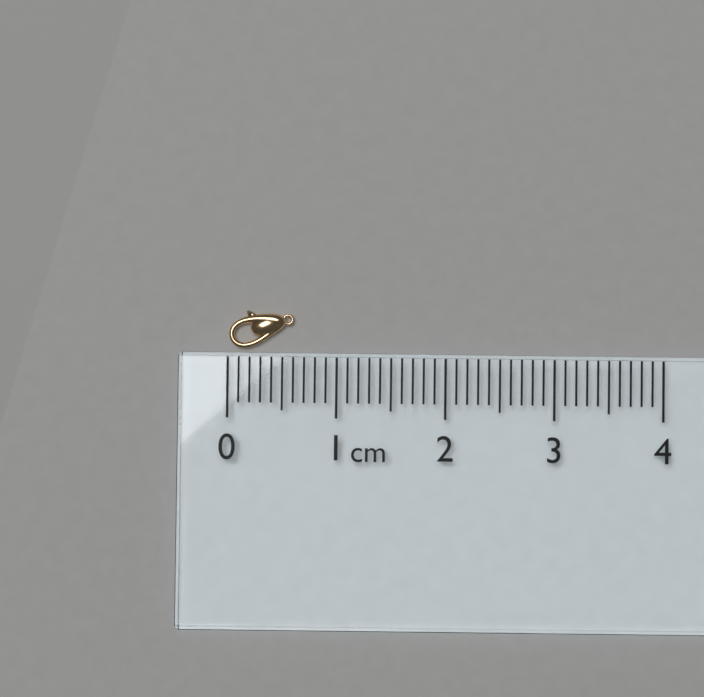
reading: 0.6 cm
